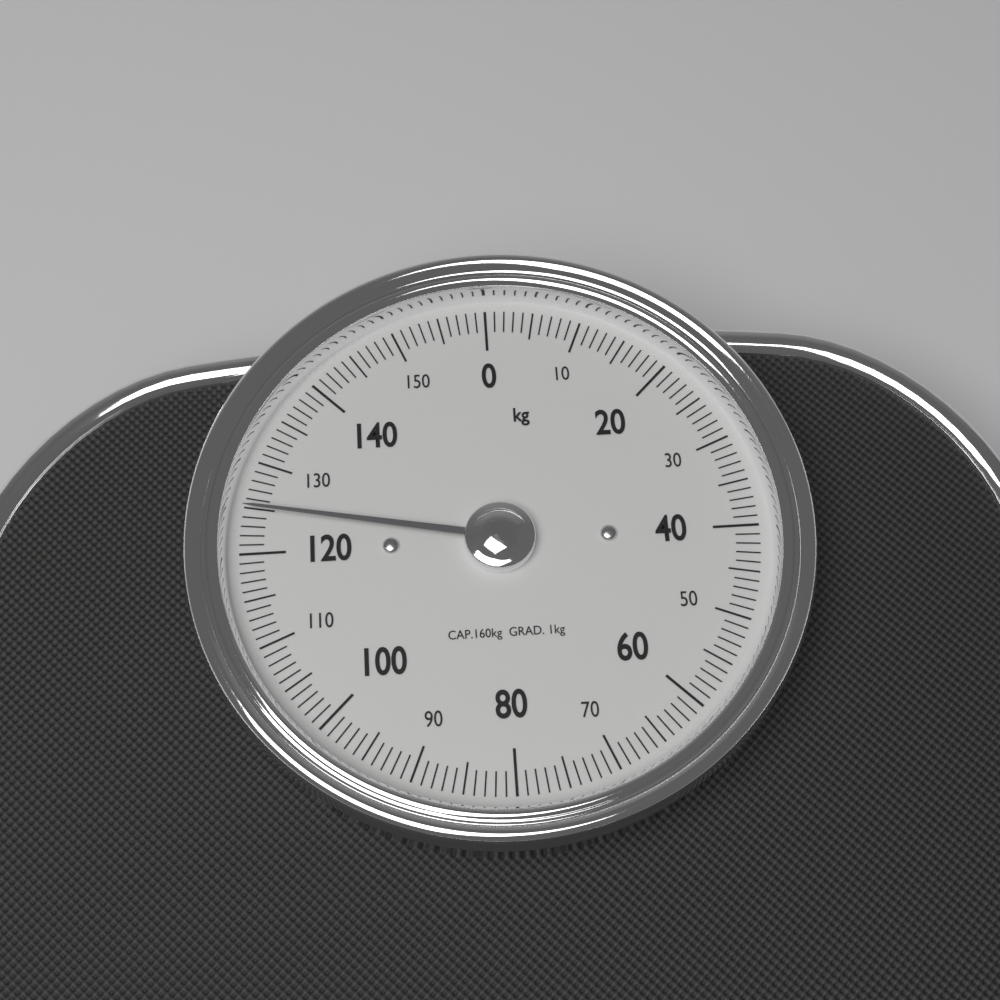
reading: 125 kg
